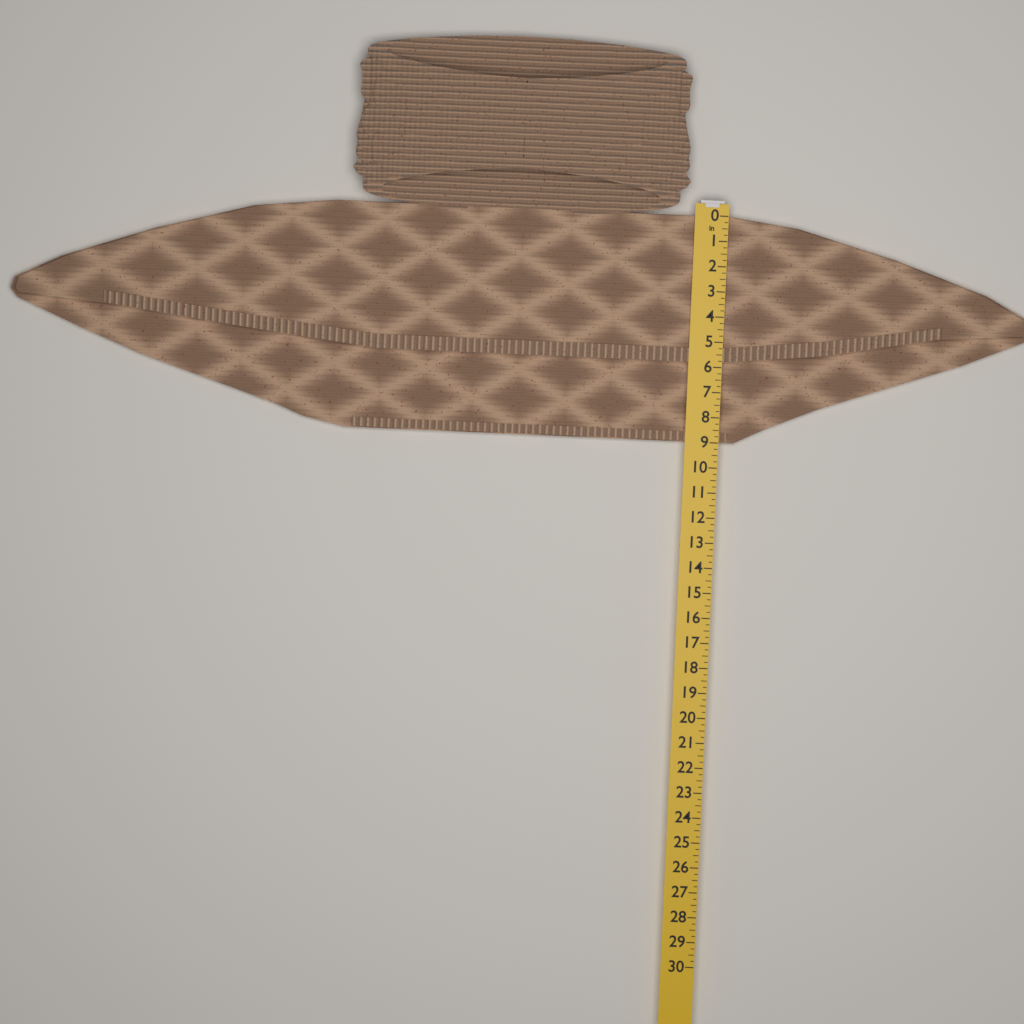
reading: 9.00 in
